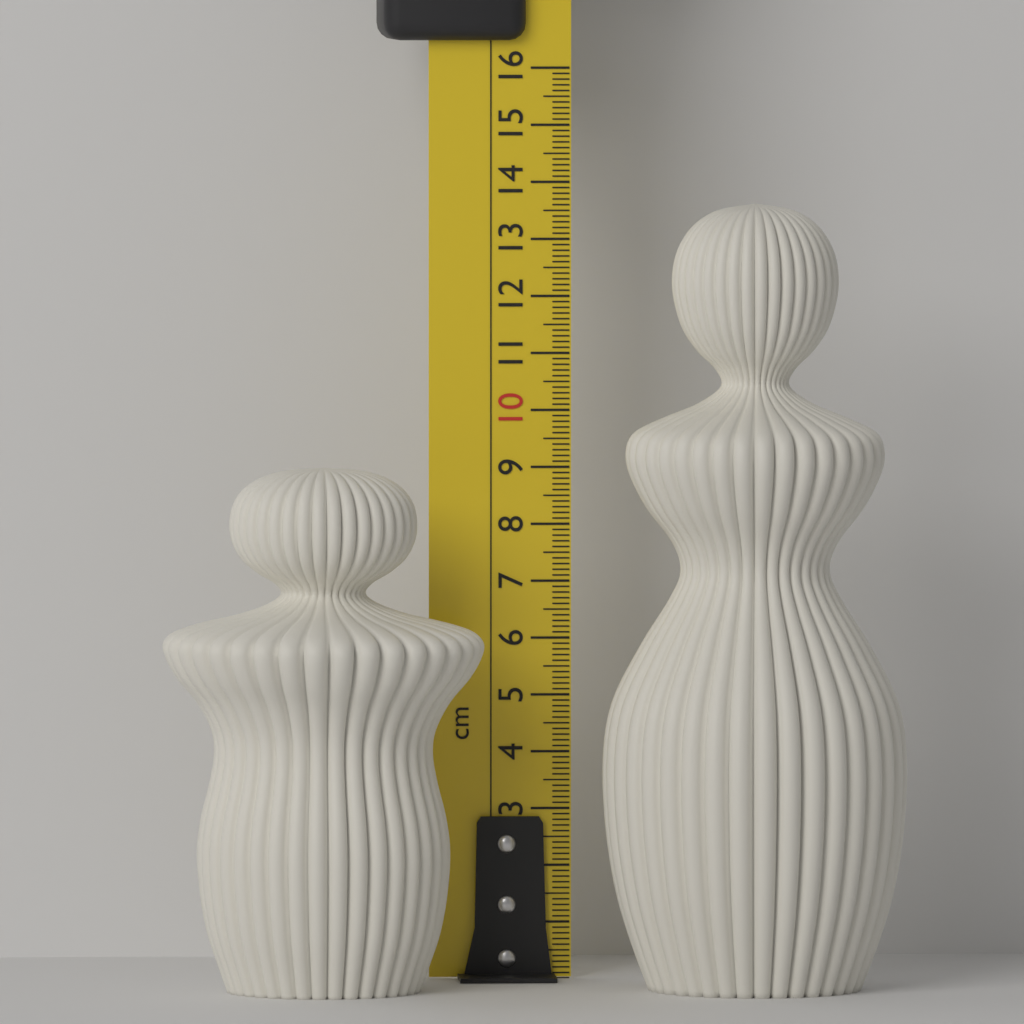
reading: 9.1 cm
